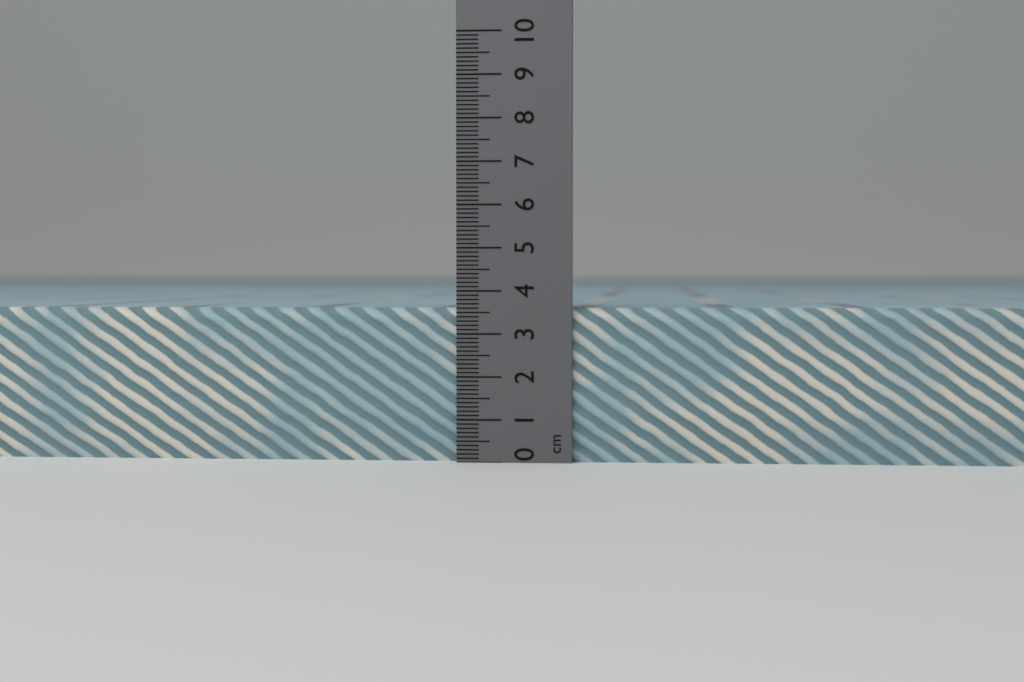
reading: 3.6 cm
